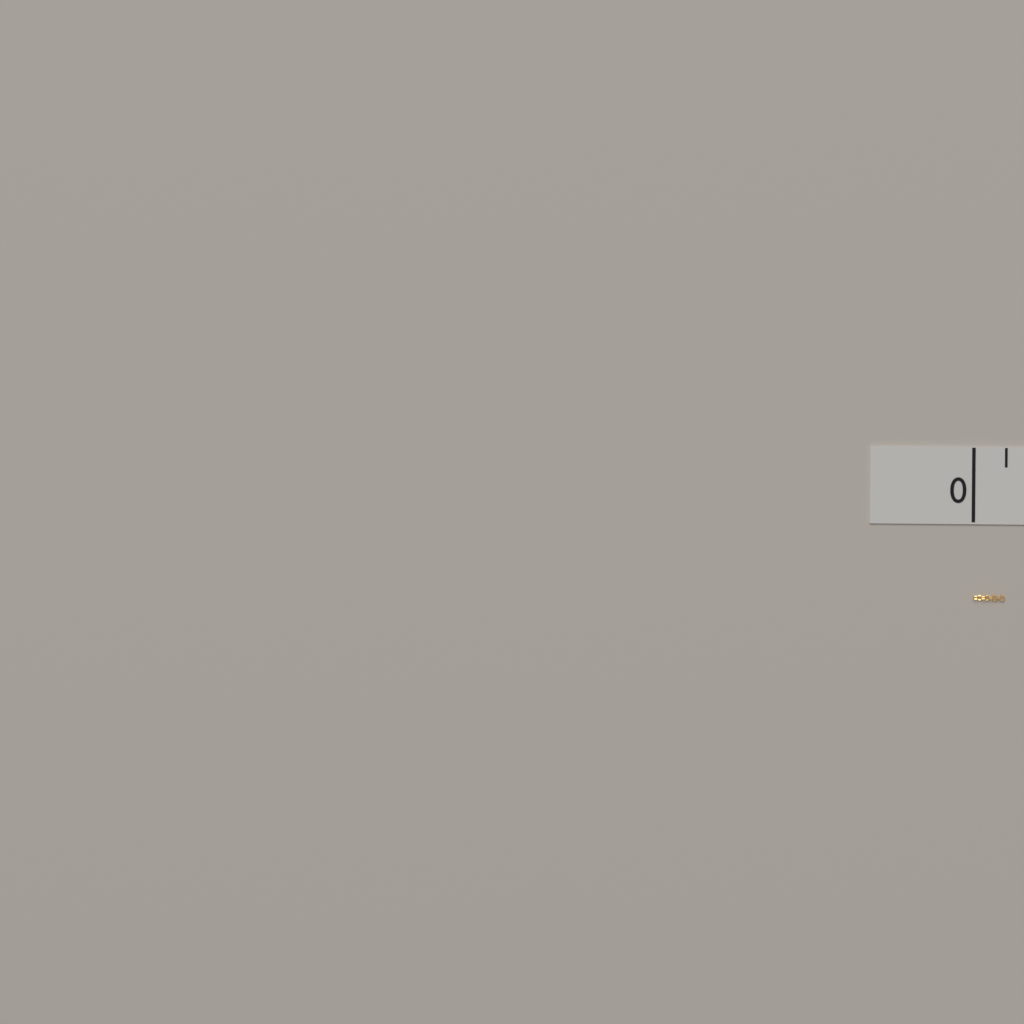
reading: 0.125 in
